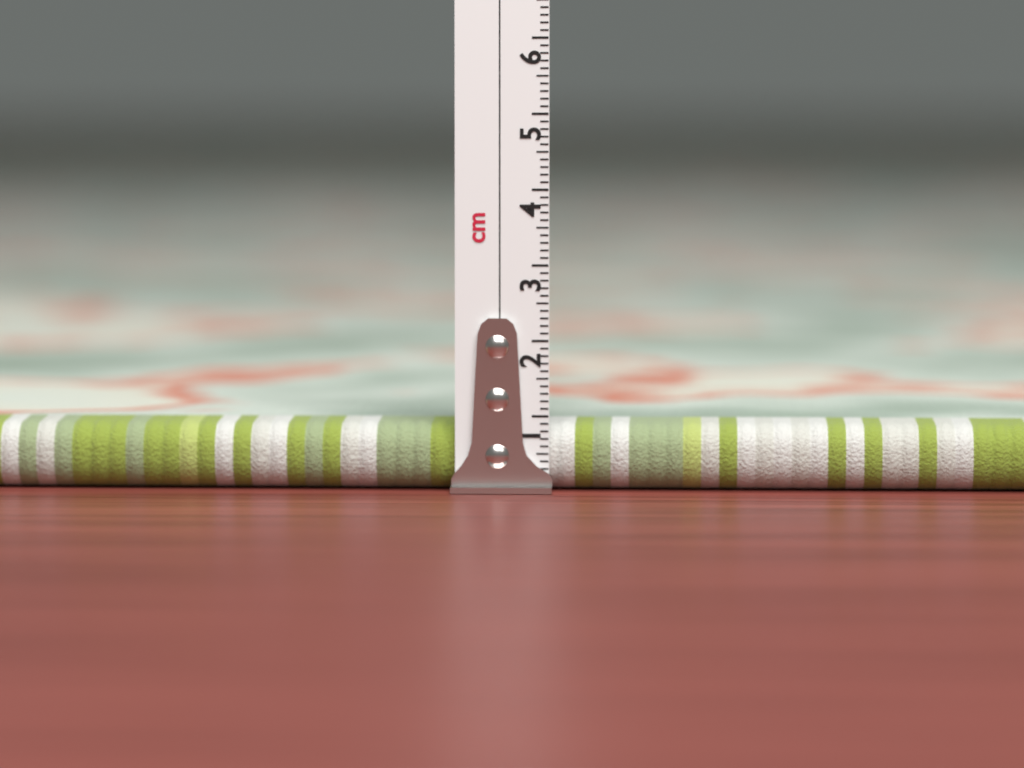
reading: 0.9 cm
